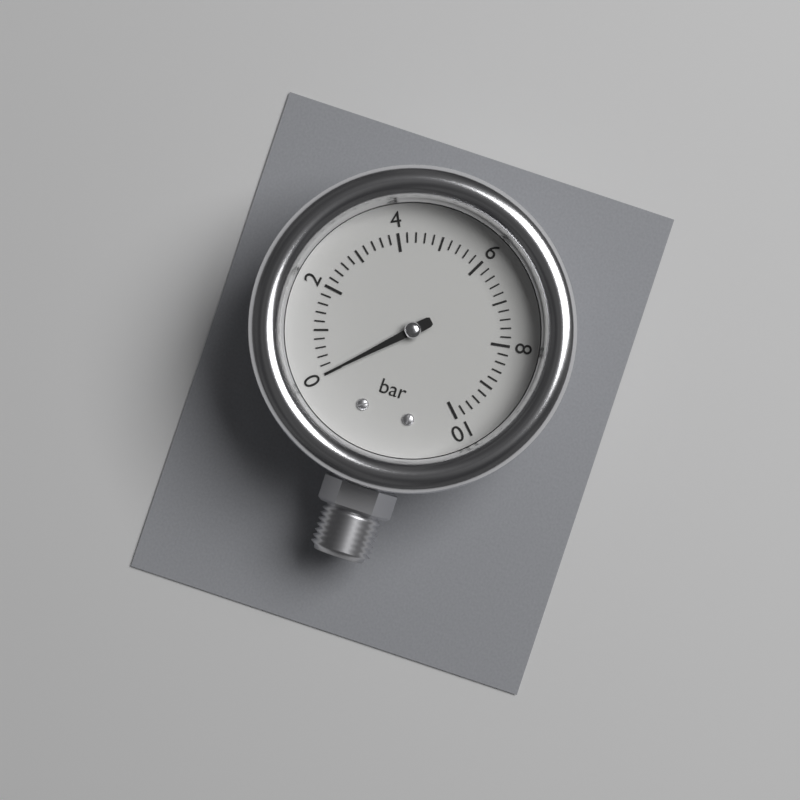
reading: 0.0 bar
